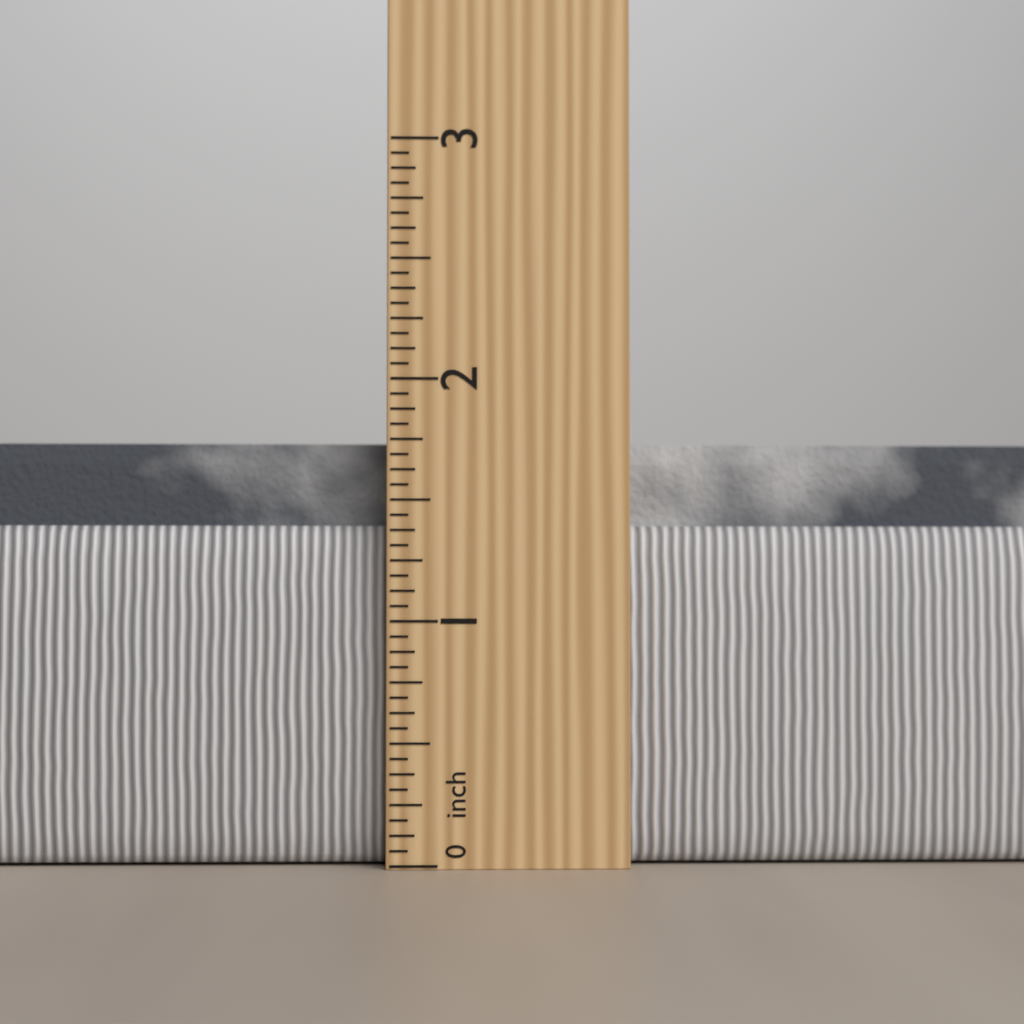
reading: 1.7500 in
